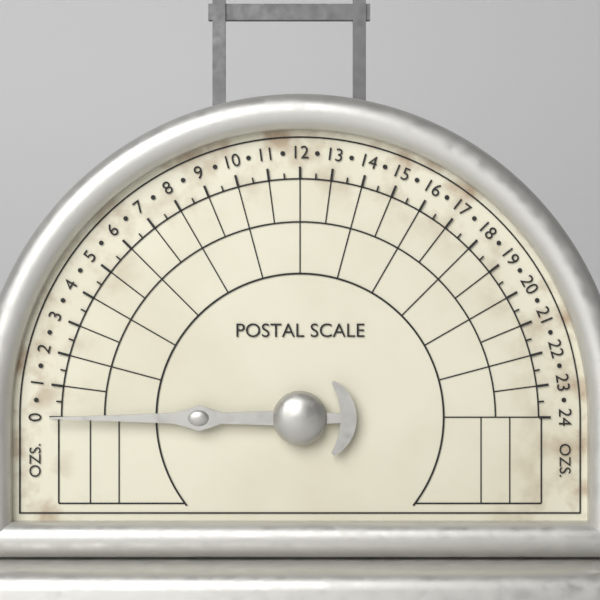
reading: 0.0 oz
